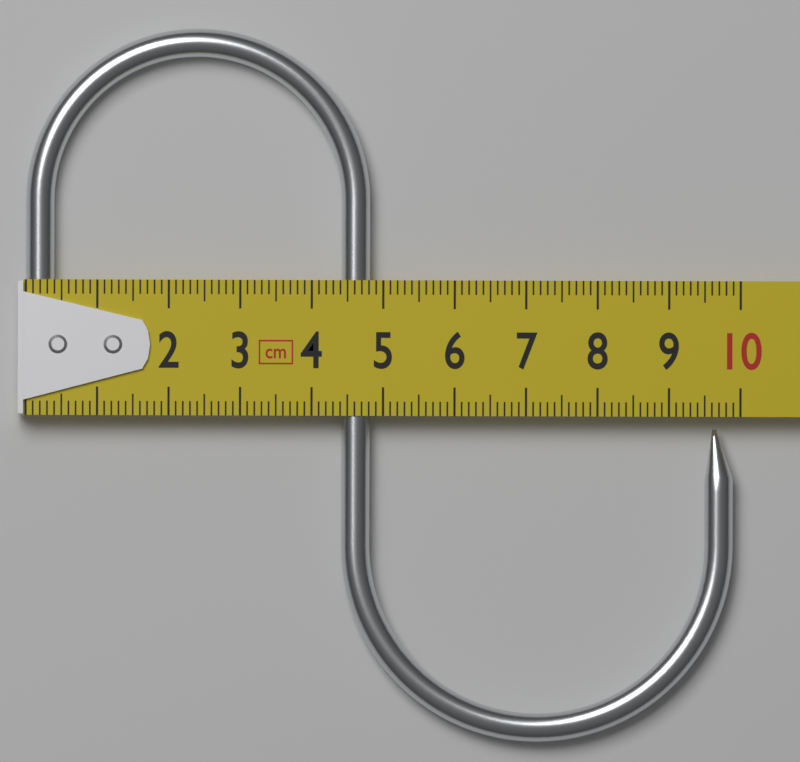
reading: 9.9 cm
